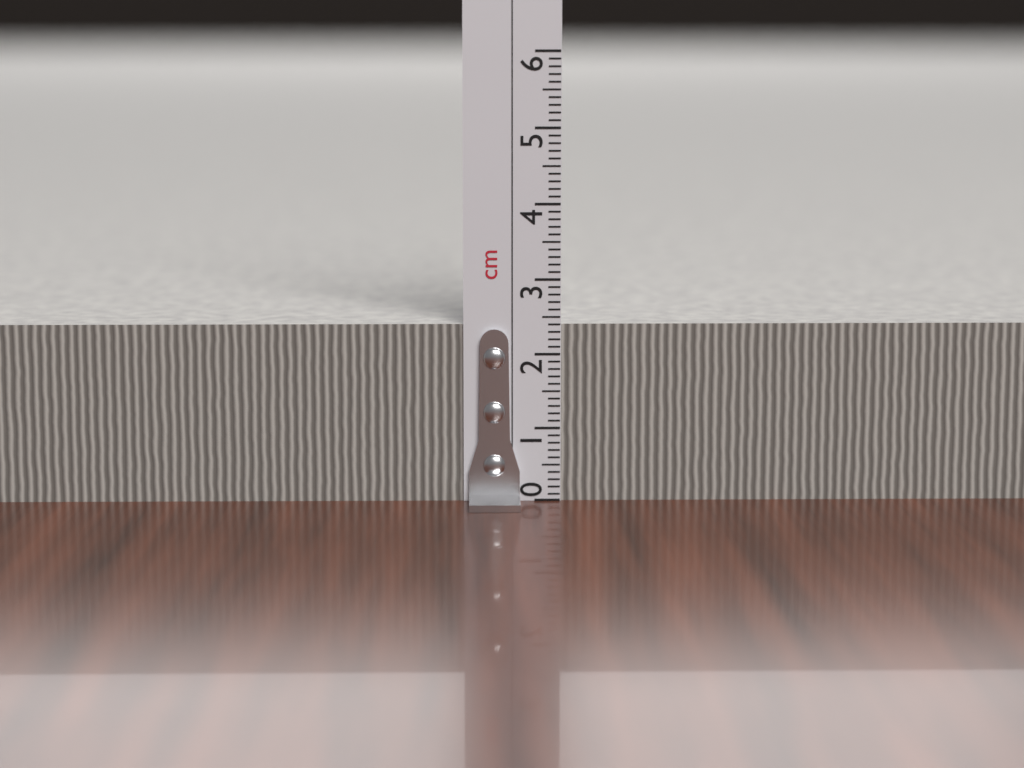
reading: 2.4 cm
